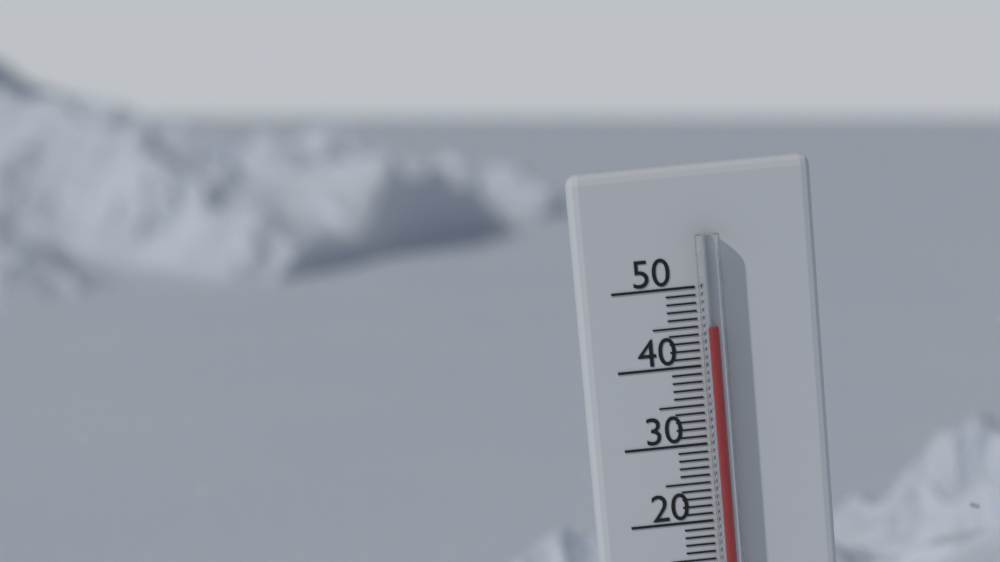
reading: 45 °C
